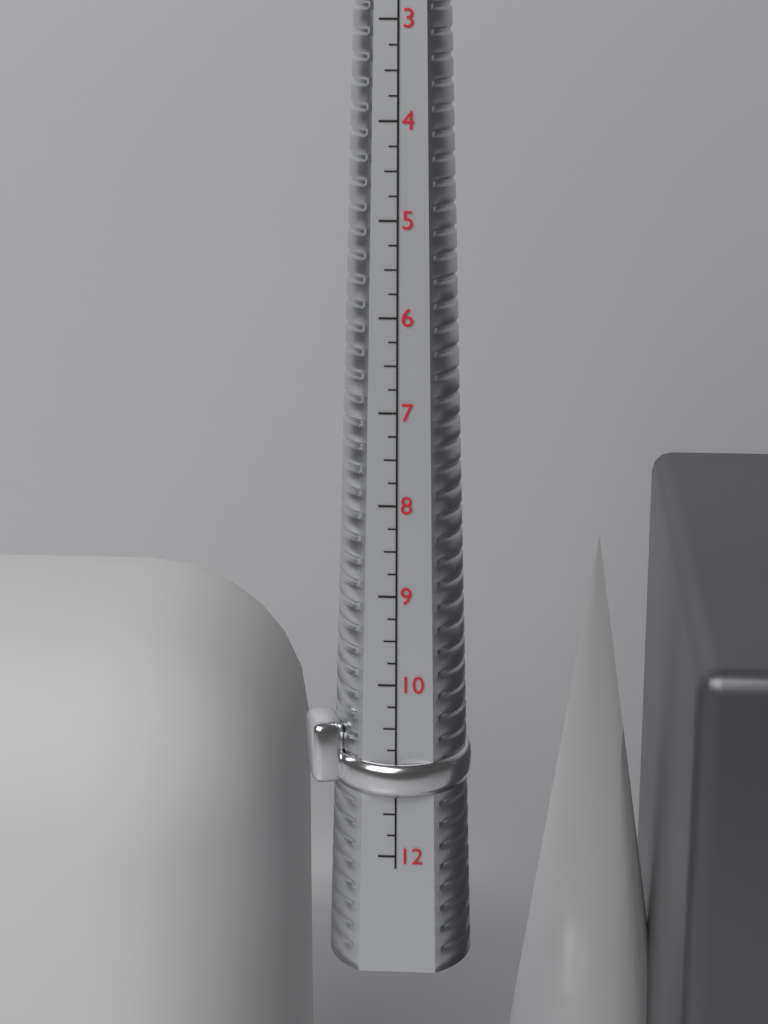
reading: 11.25 US
